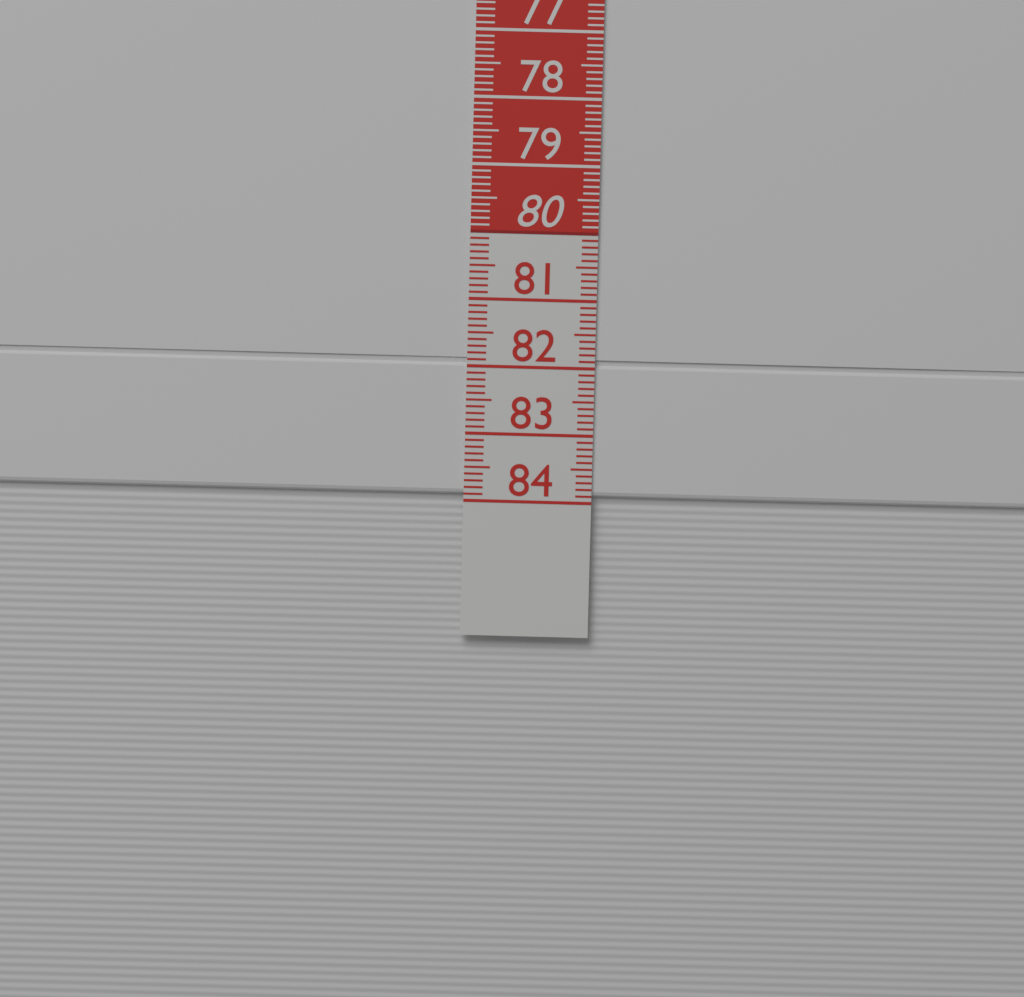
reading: 83.9 cm
